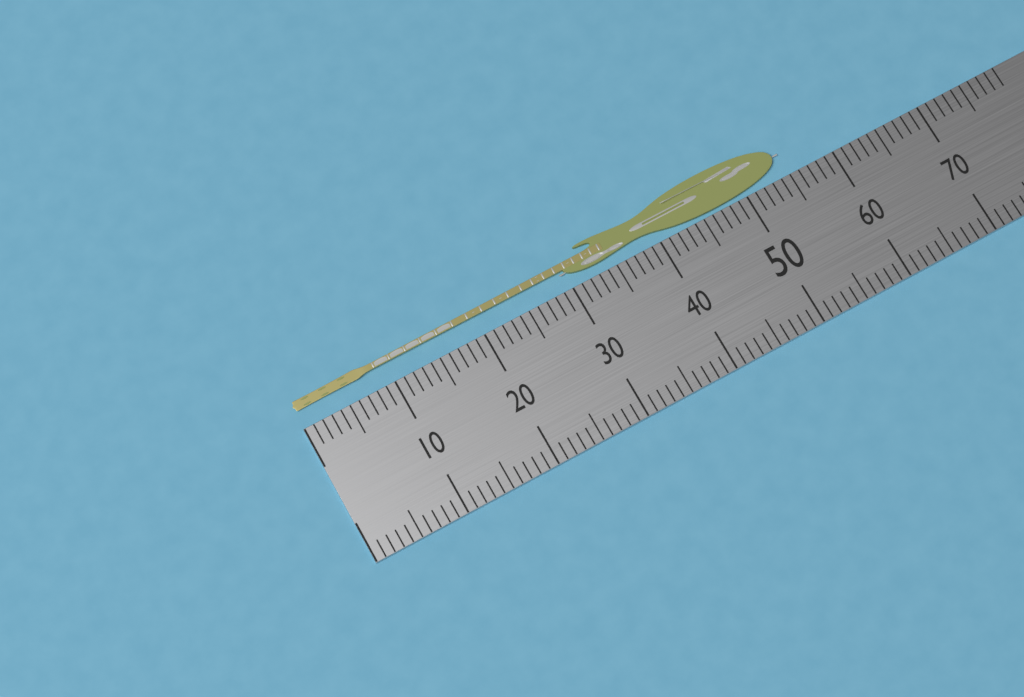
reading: 55 (no unit)
